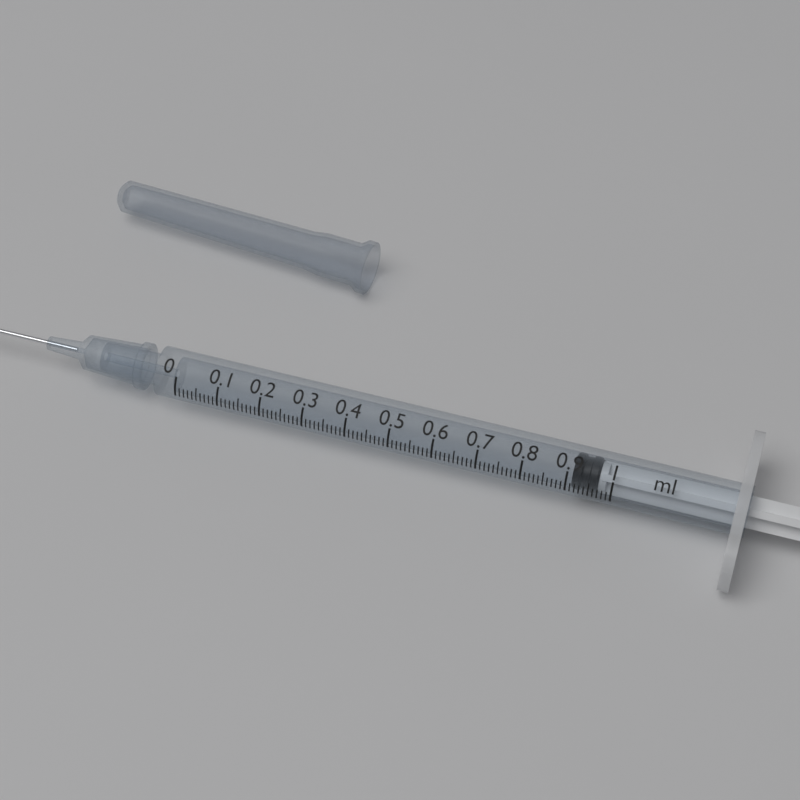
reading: 0.91 ml
